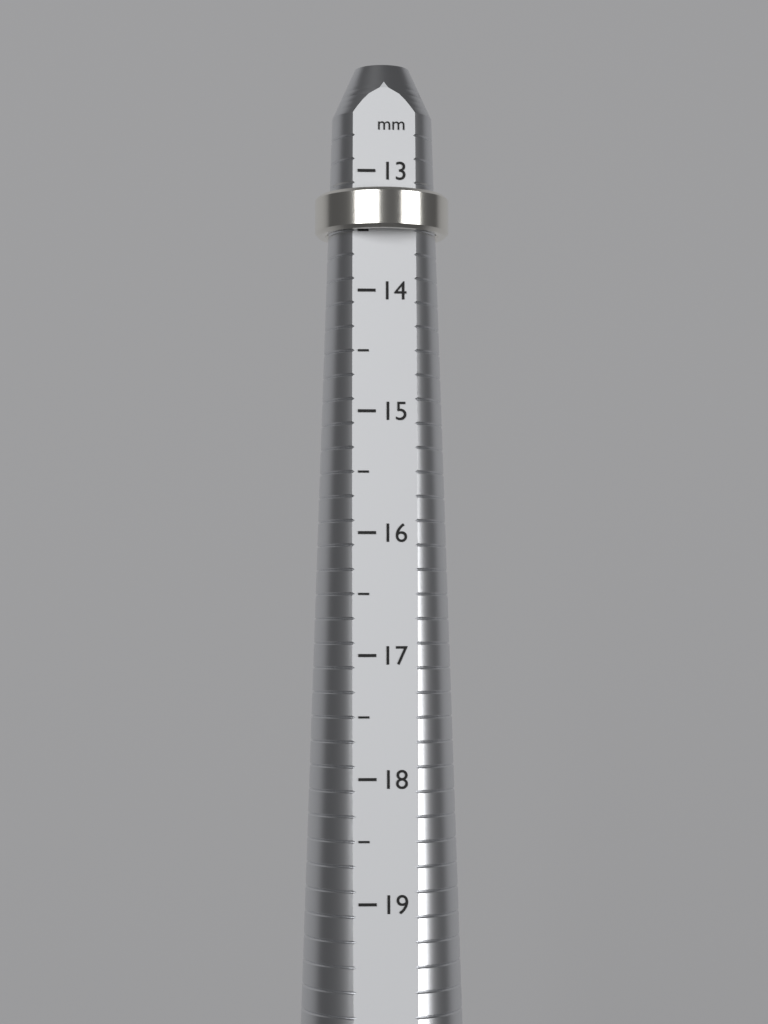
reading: 13.5 mm
